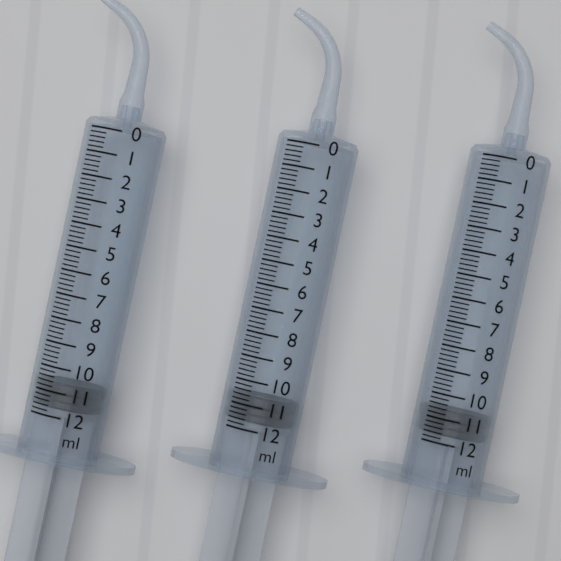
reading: 10.6 ml
